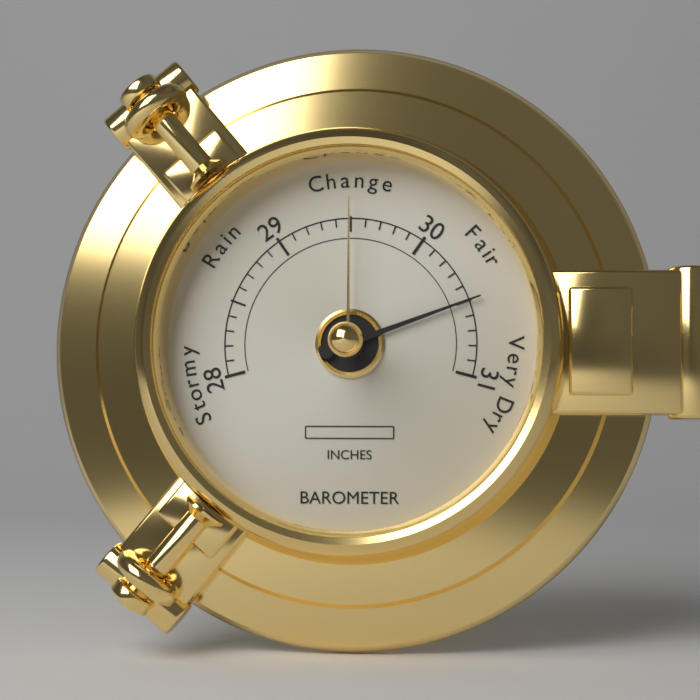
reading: 30.5 inches
